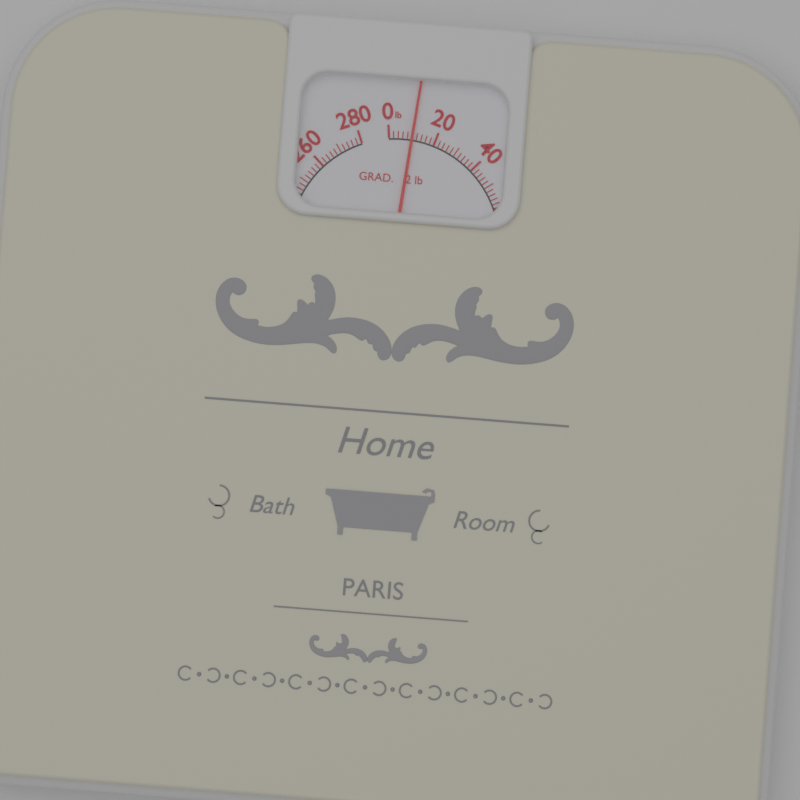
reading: 10 lb
